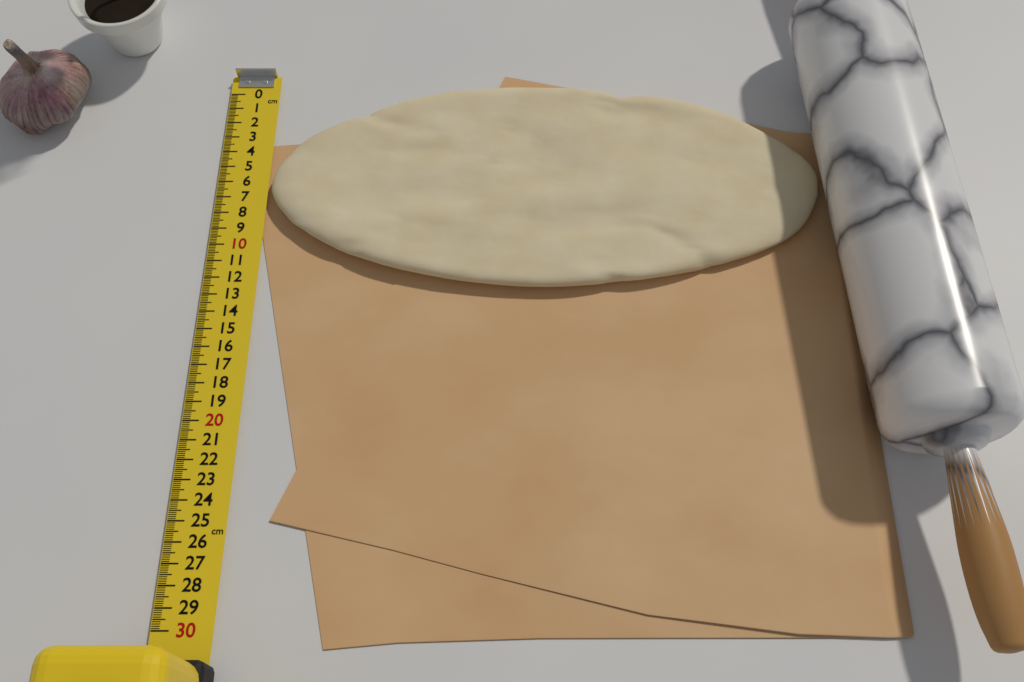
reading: 12.8 cm
